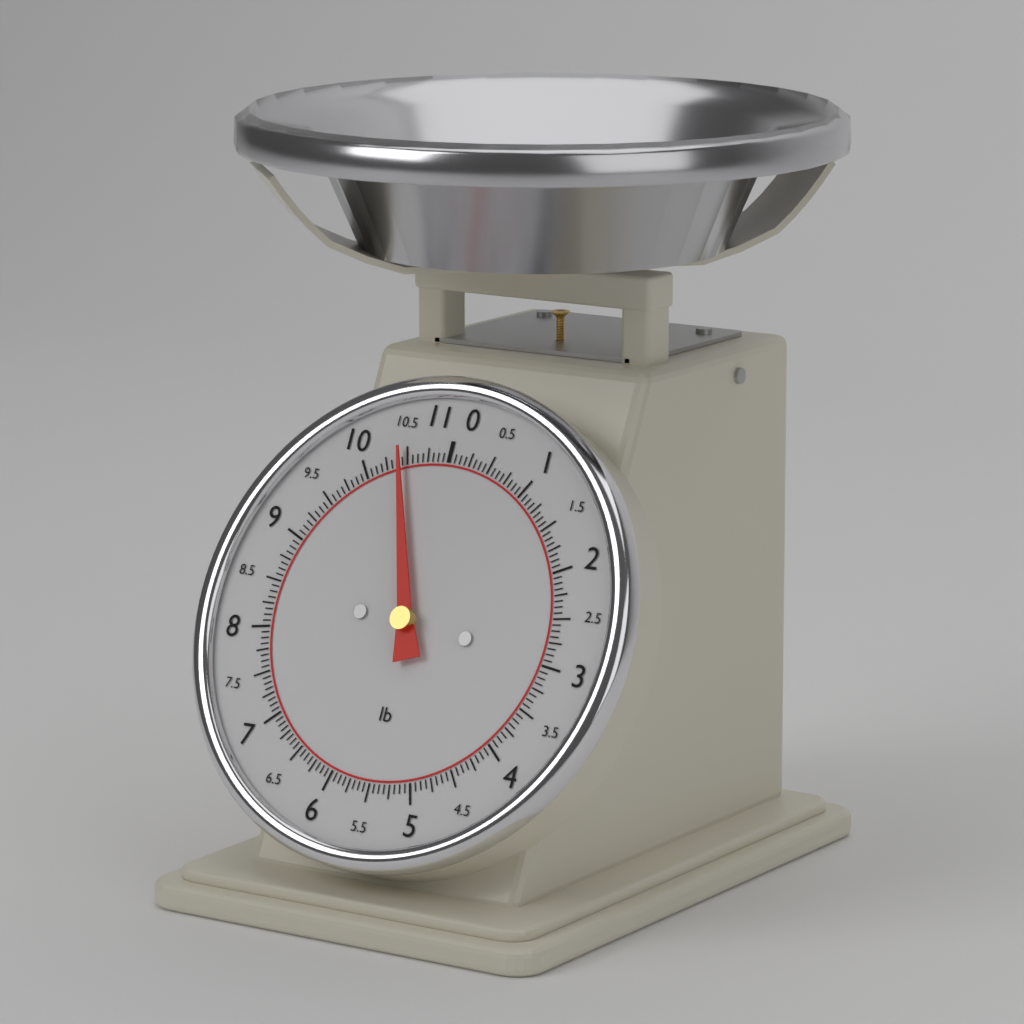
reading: 10.4375 lb
